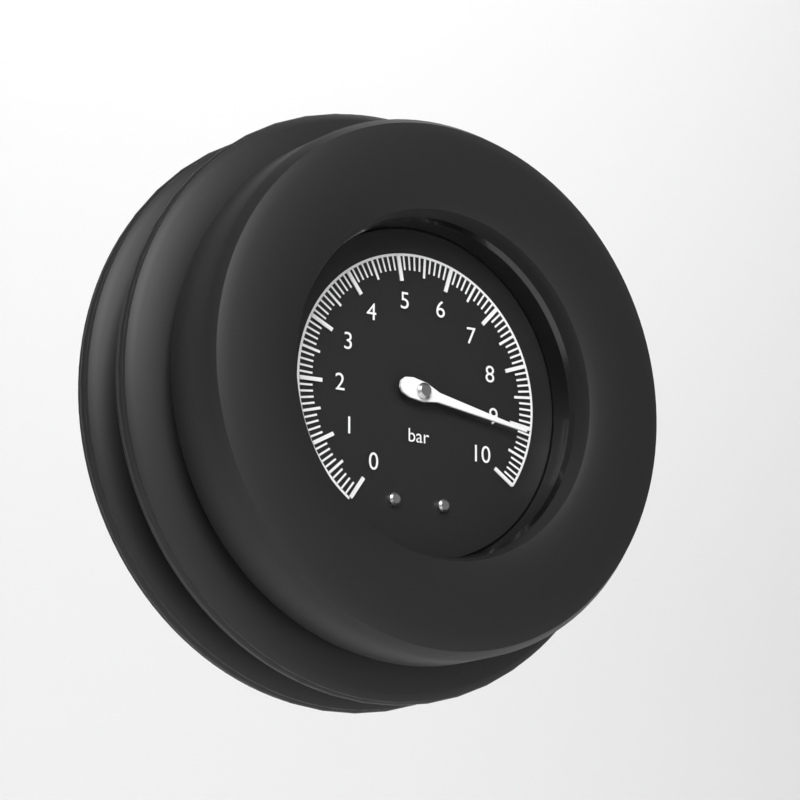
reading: 9.1 bar
